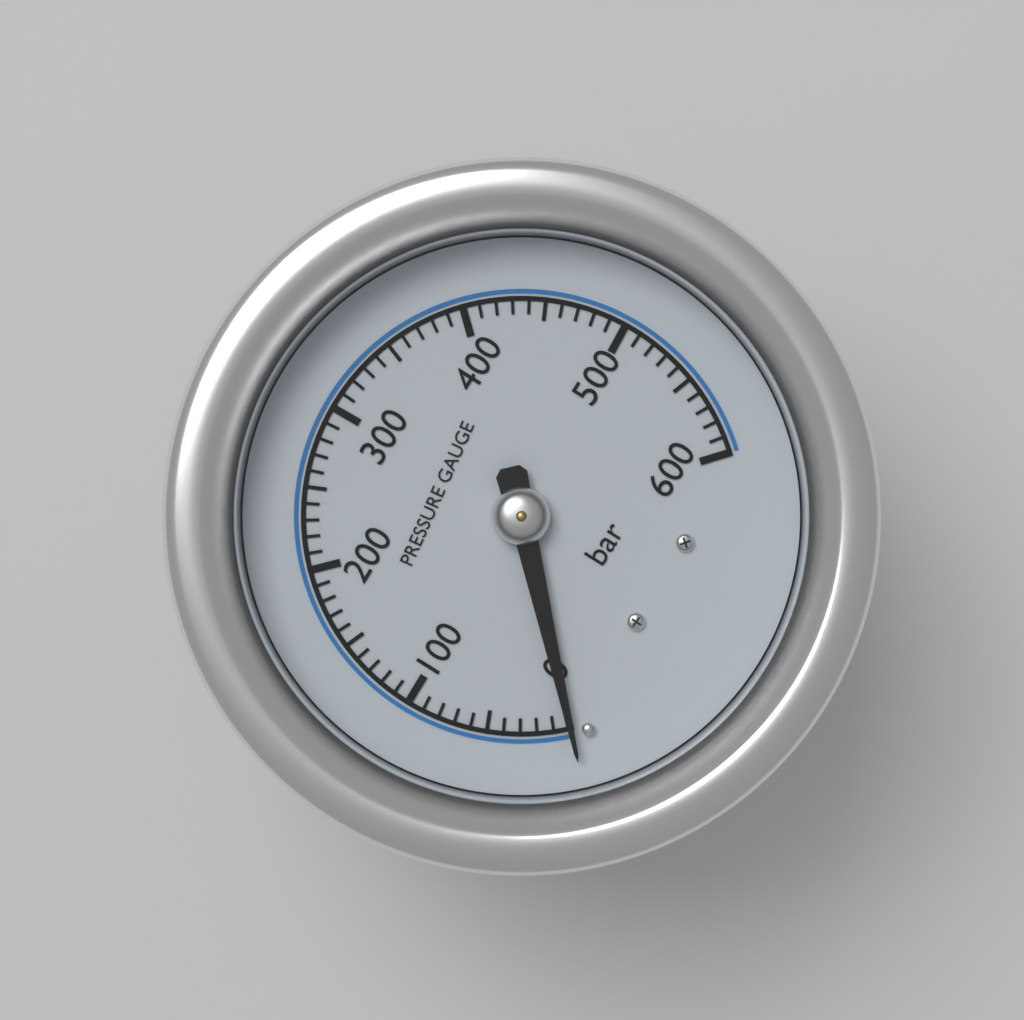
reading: 0 bar
